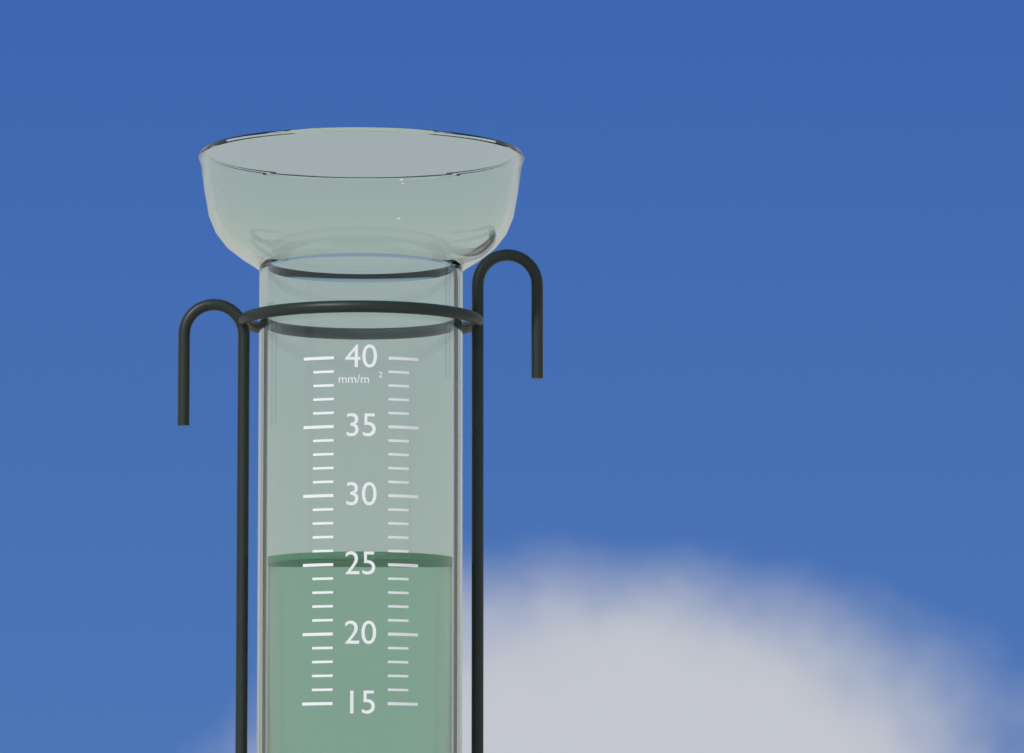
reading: 26 mm/m²
